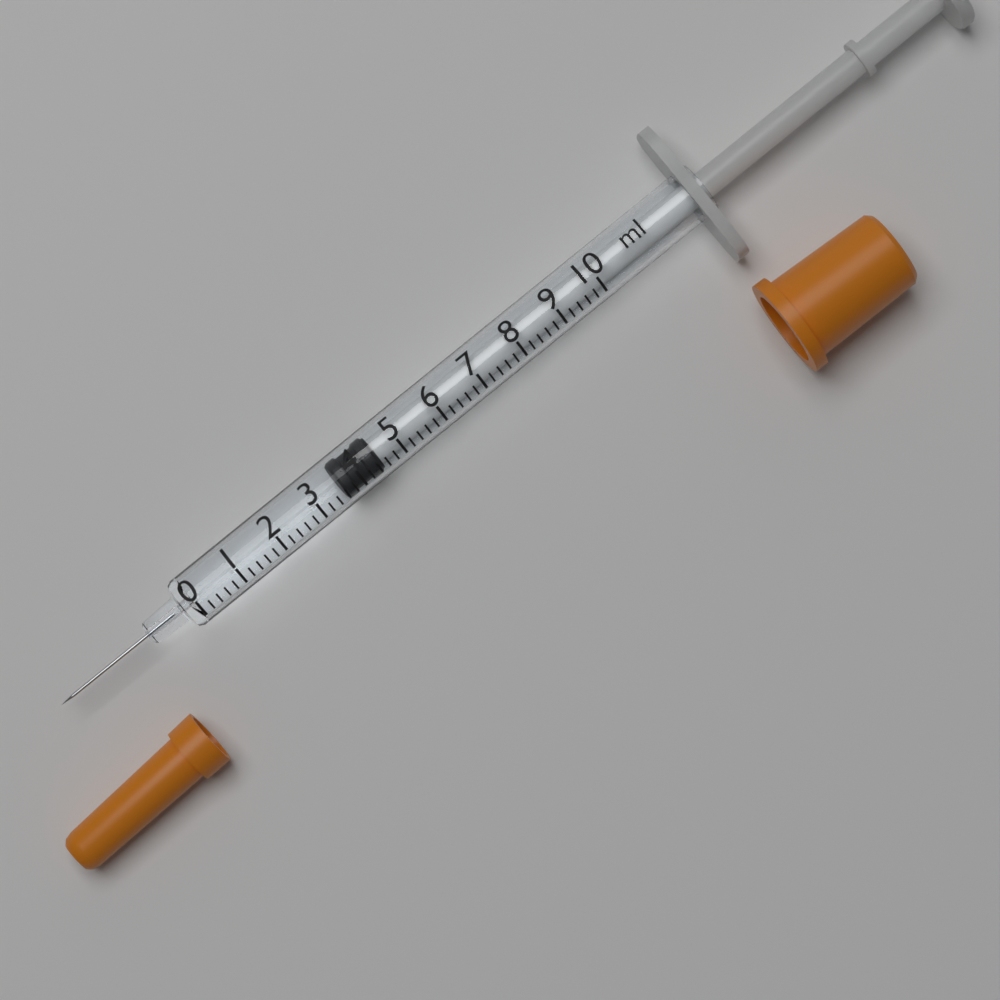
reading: 3.6 ml
